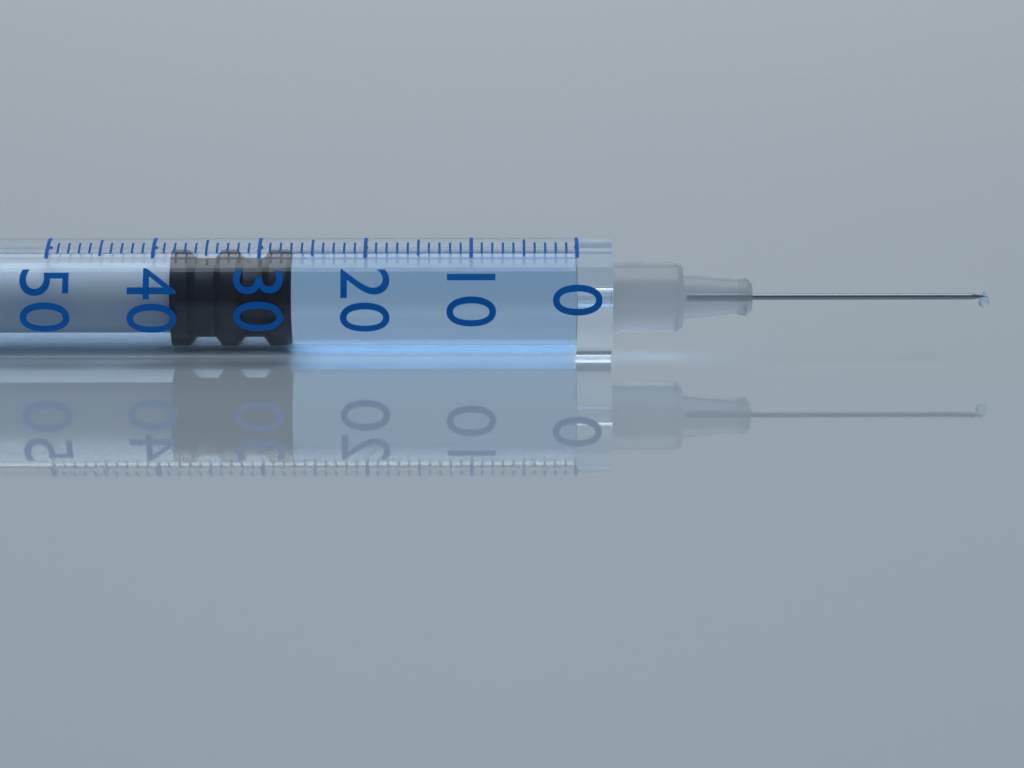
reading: 27 (no unit)
